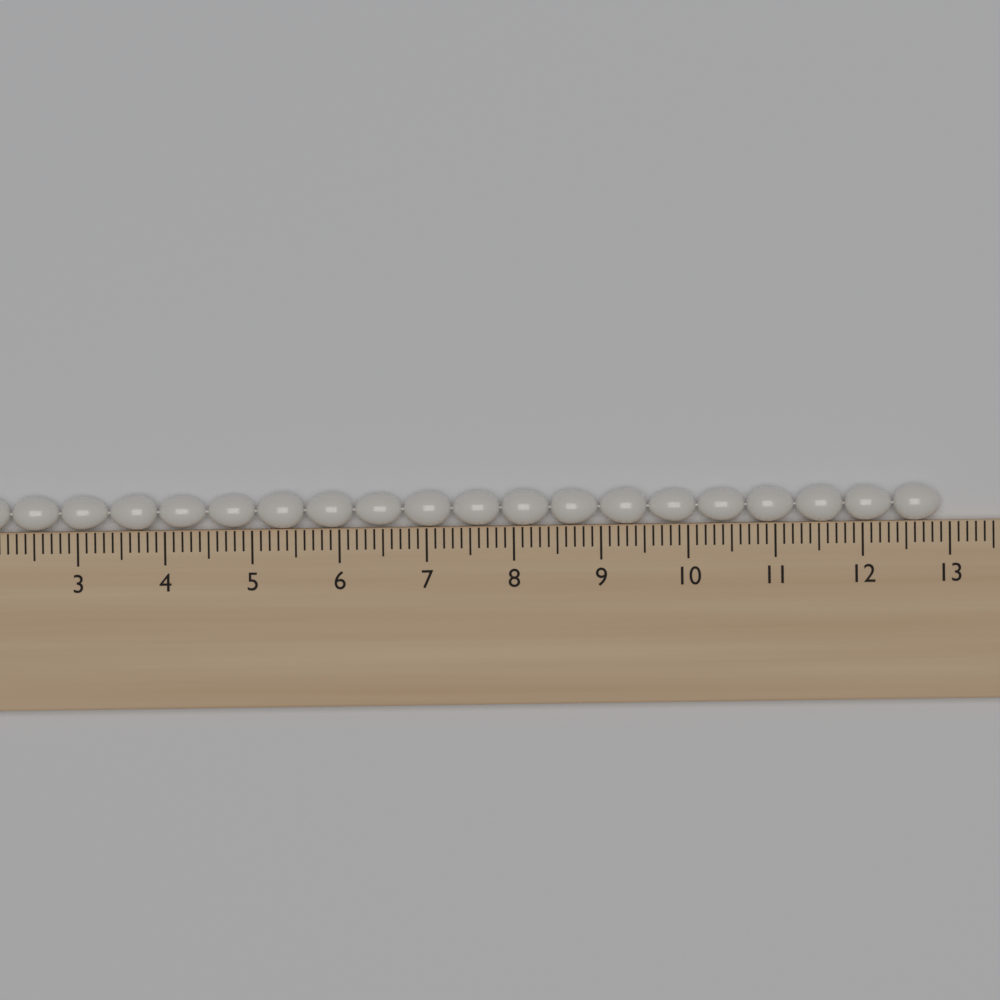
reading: 12.9 cm
